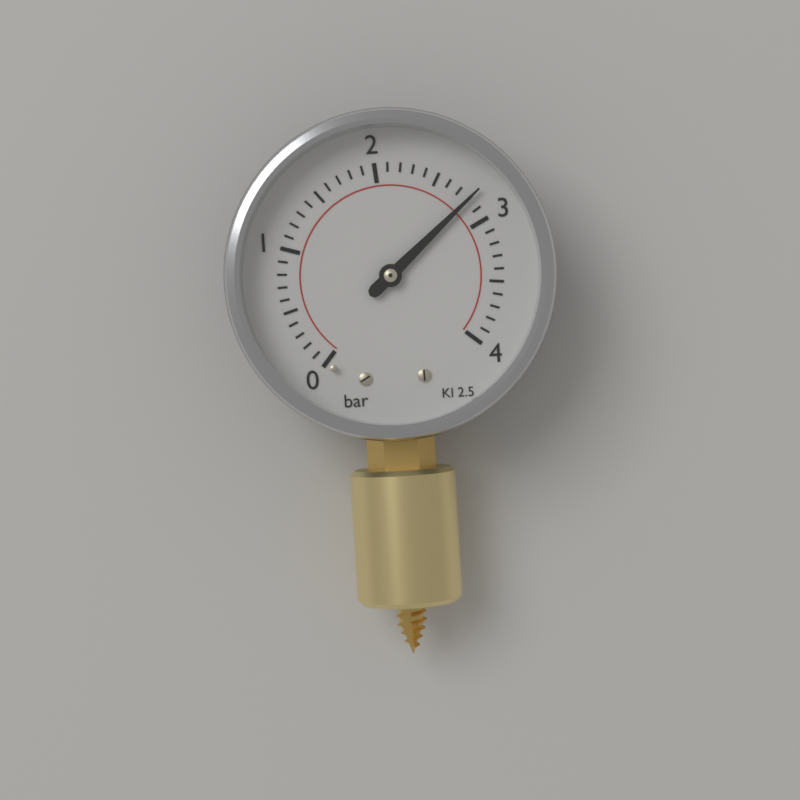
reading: 2.8 bar
